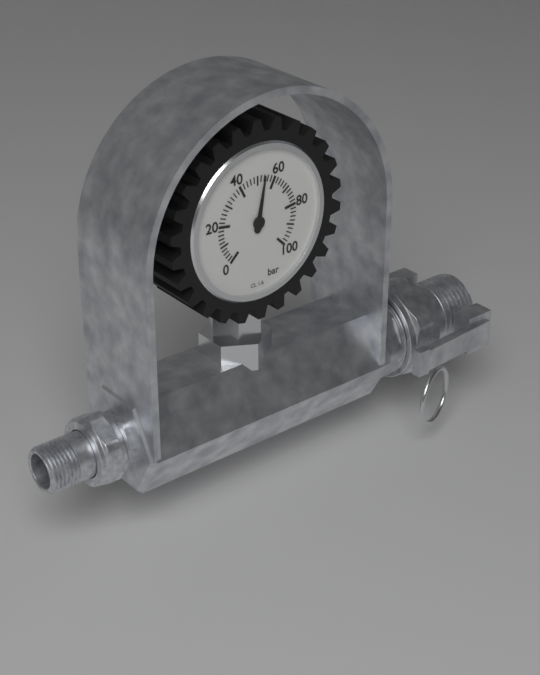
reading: 54 bar
